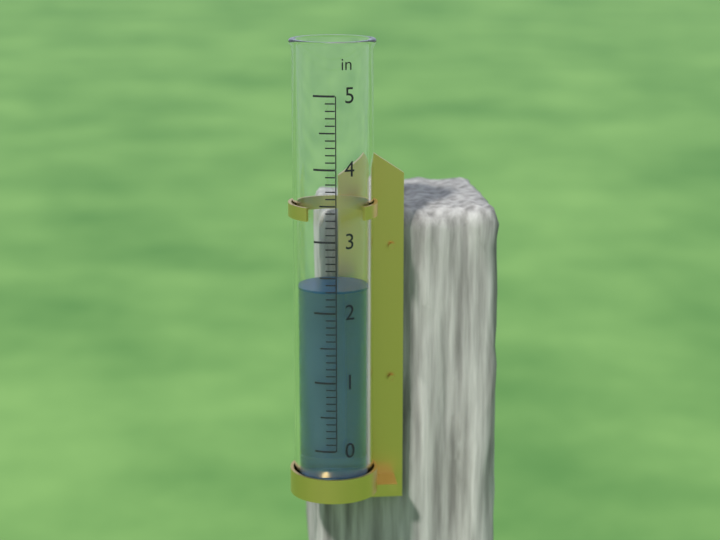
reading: 2.3 in
